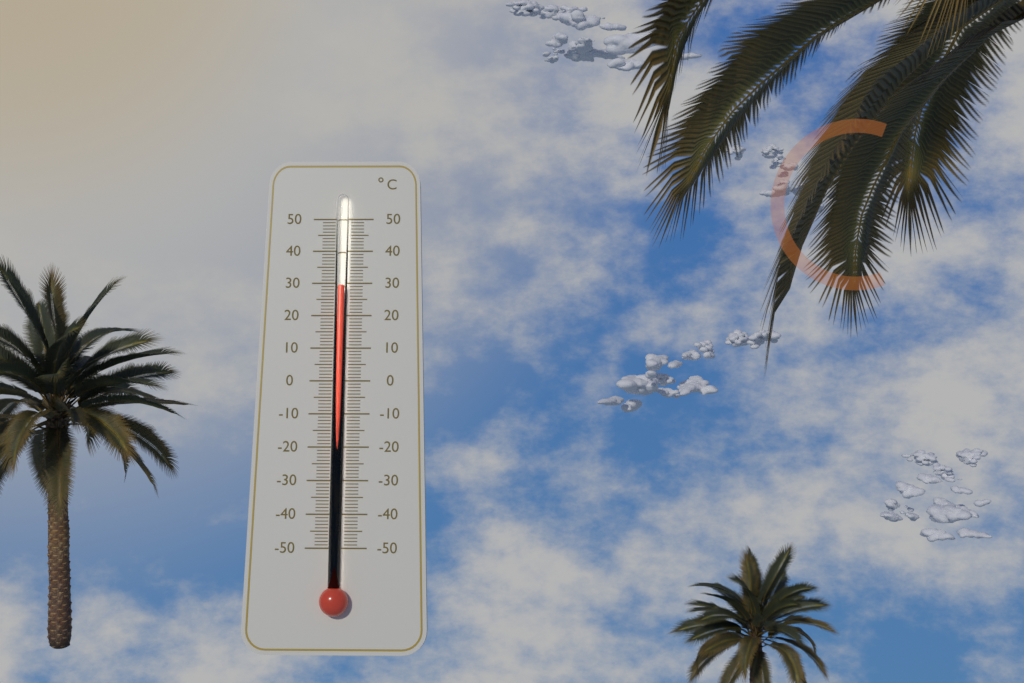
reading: 29 °C
